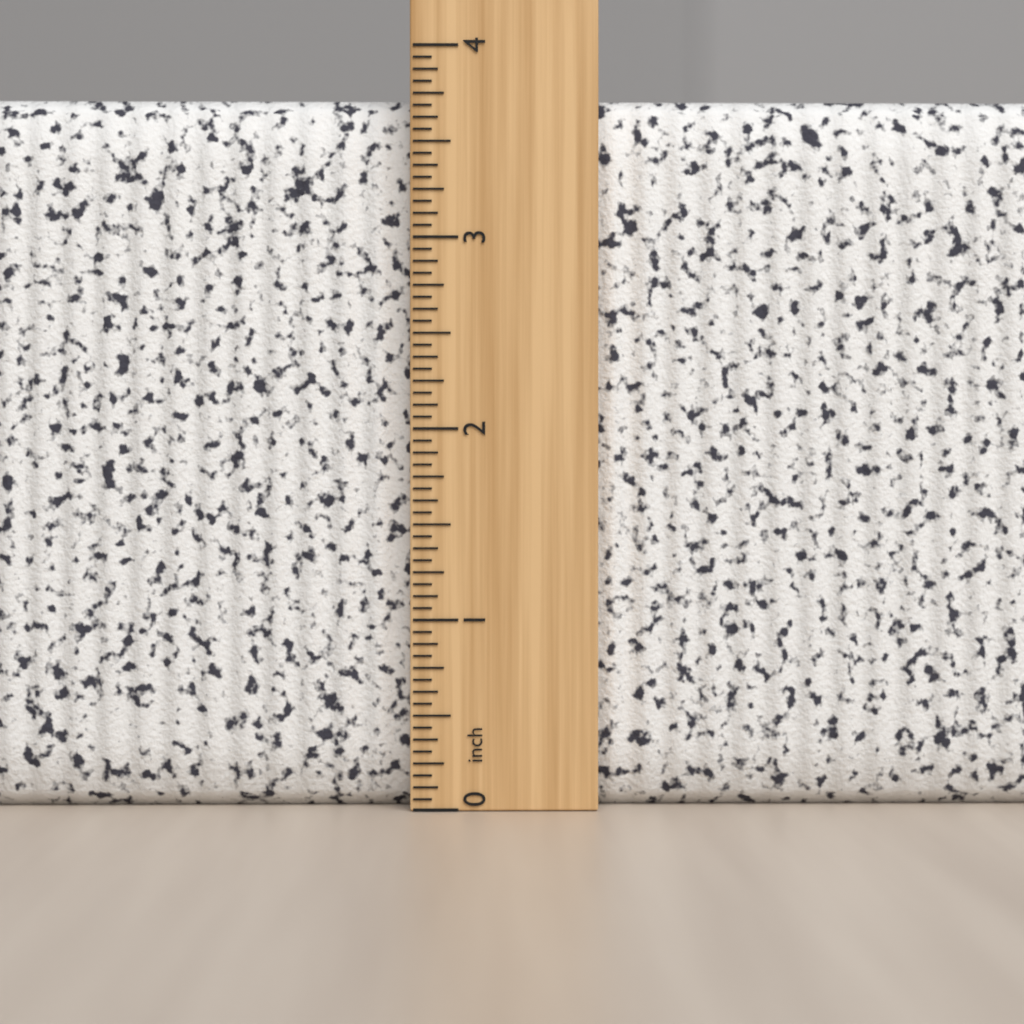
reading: 3.7500 inch
